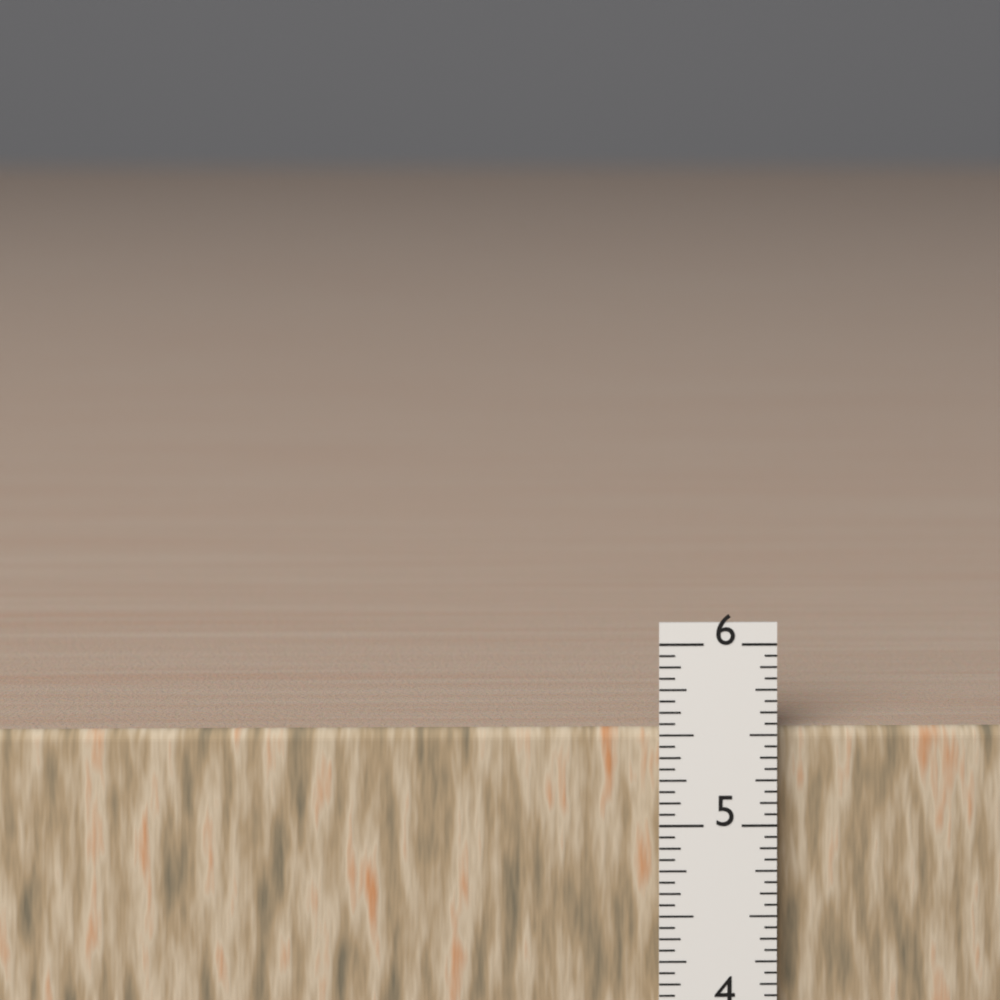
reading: 5.5000 in
